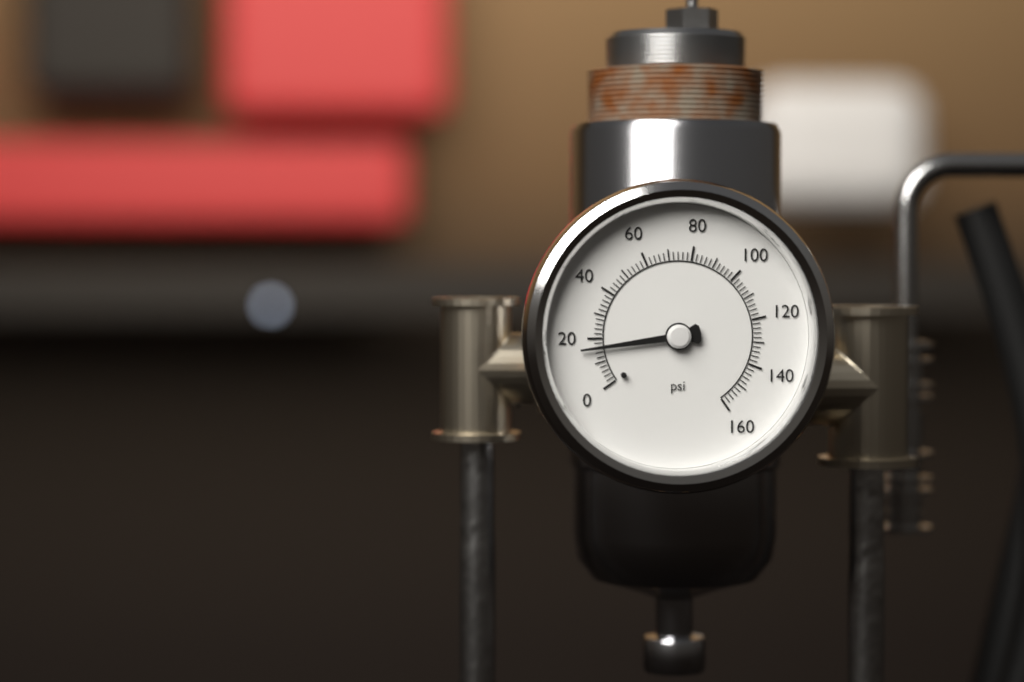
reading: 16 psi
